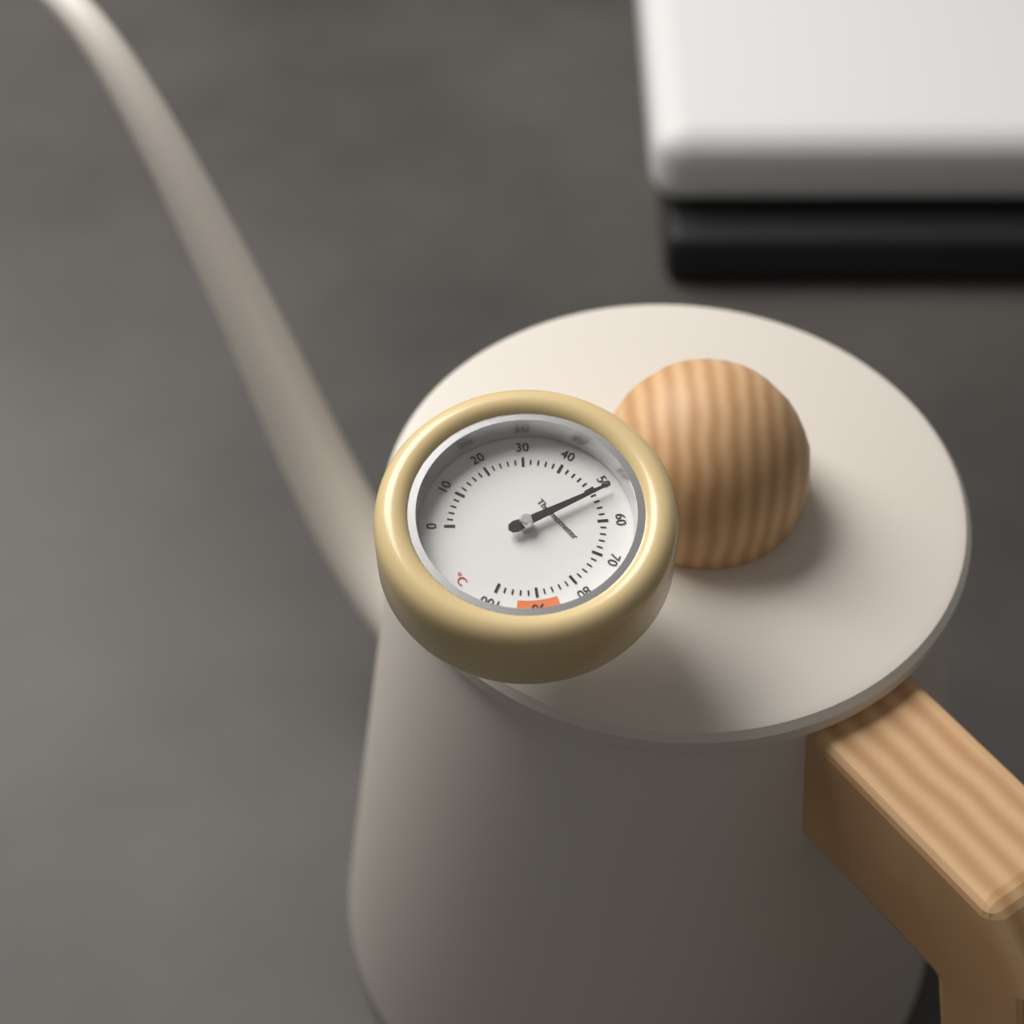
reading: 52 °C
